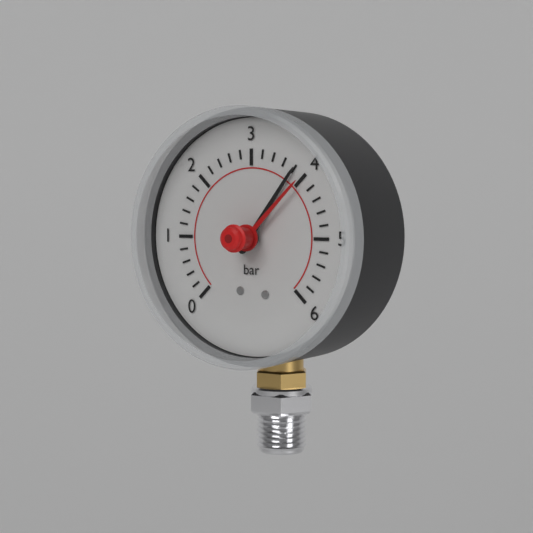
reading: 3.8 bar
